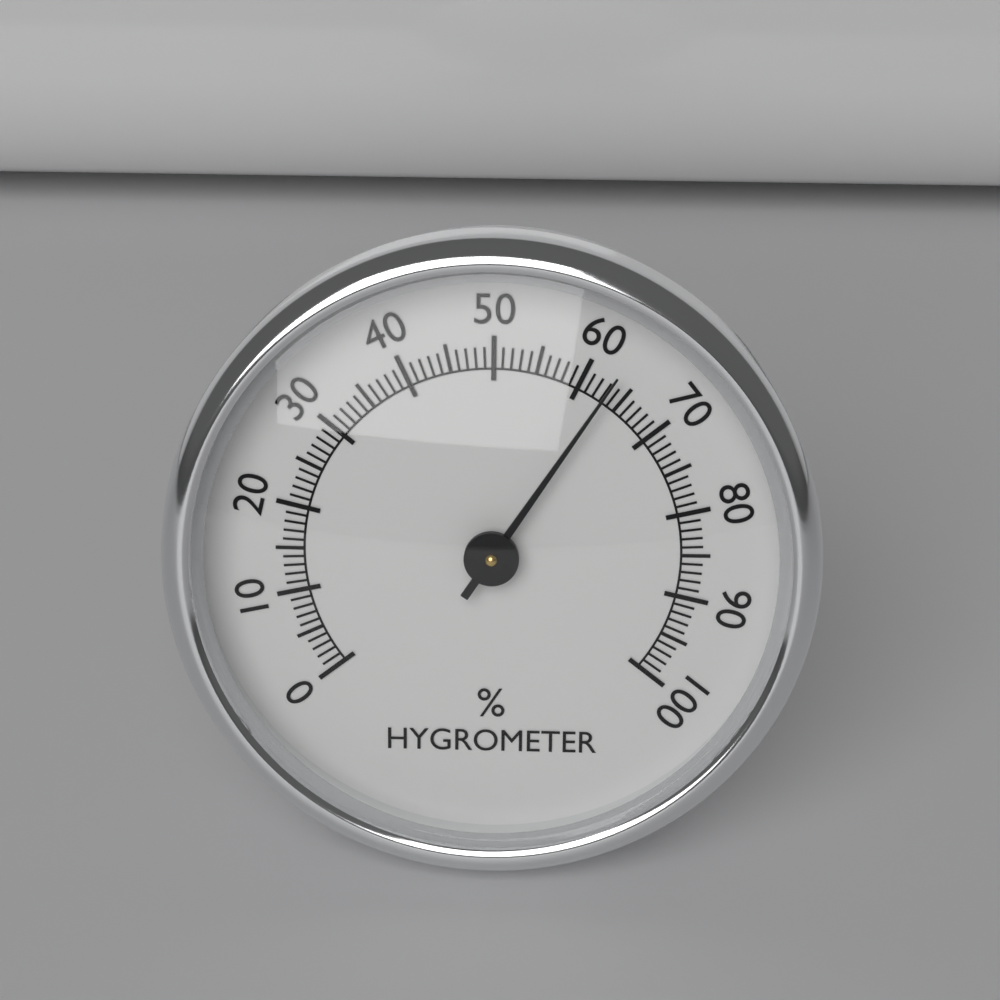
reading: 63 %
